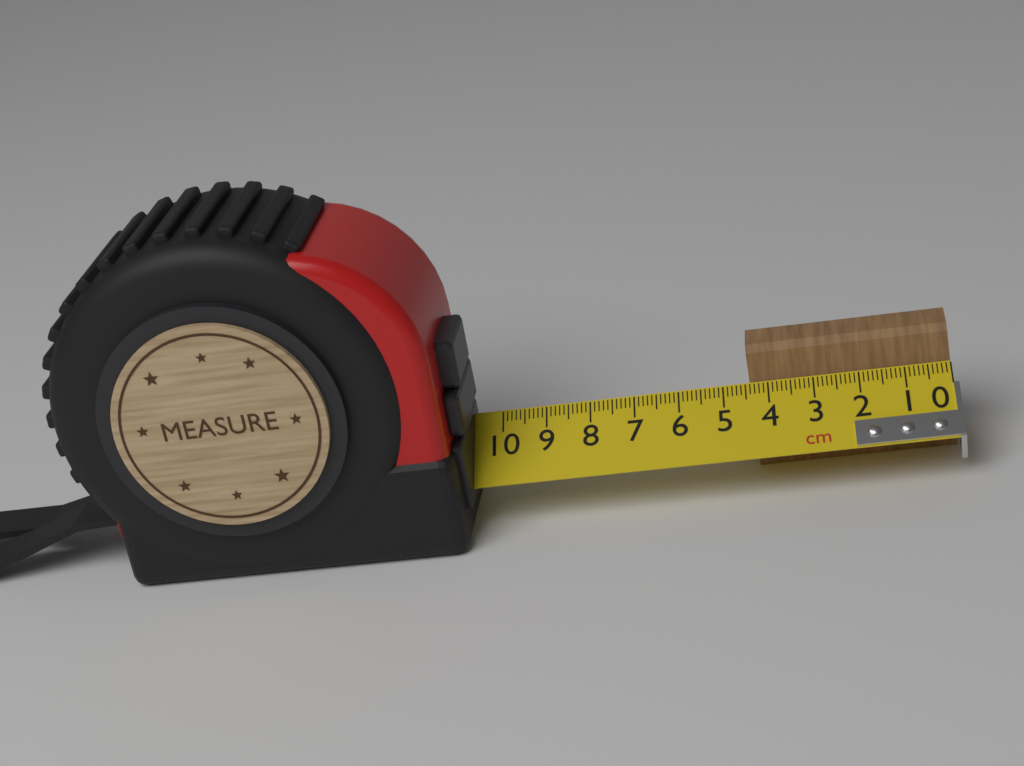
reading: 4.4 cm
